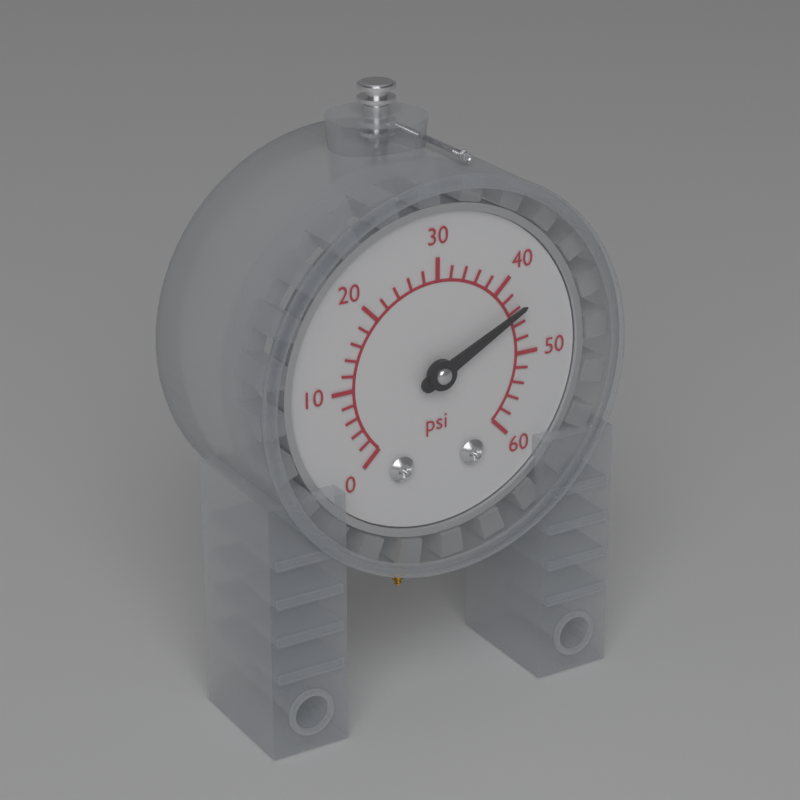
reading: 44 psi
